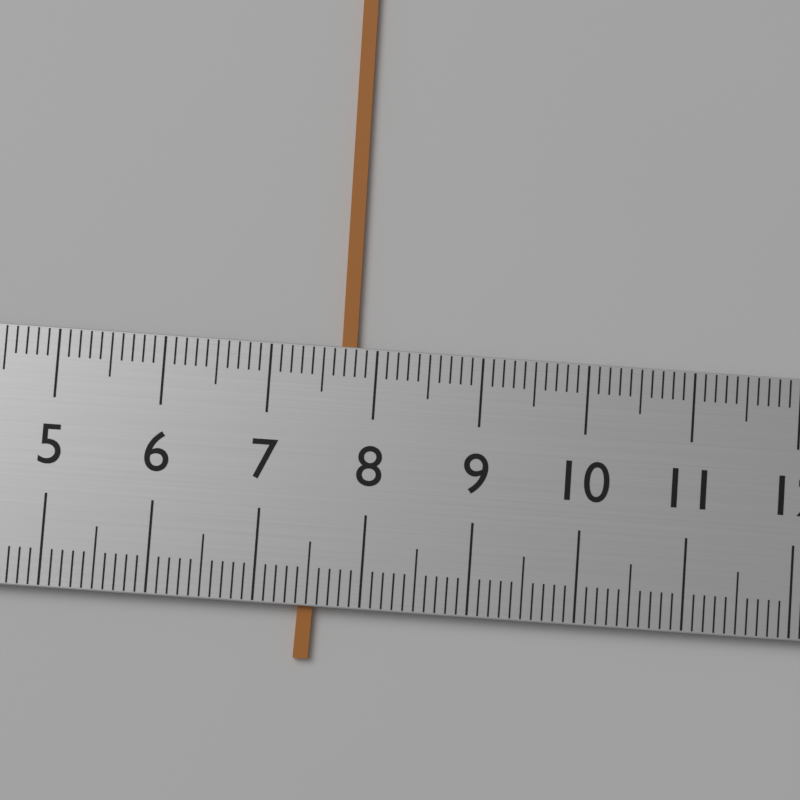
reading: 7.8 (no unit)
